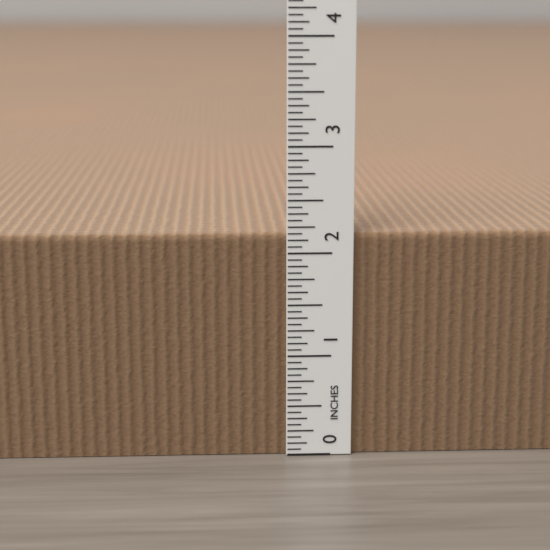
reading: 2.1875 in
